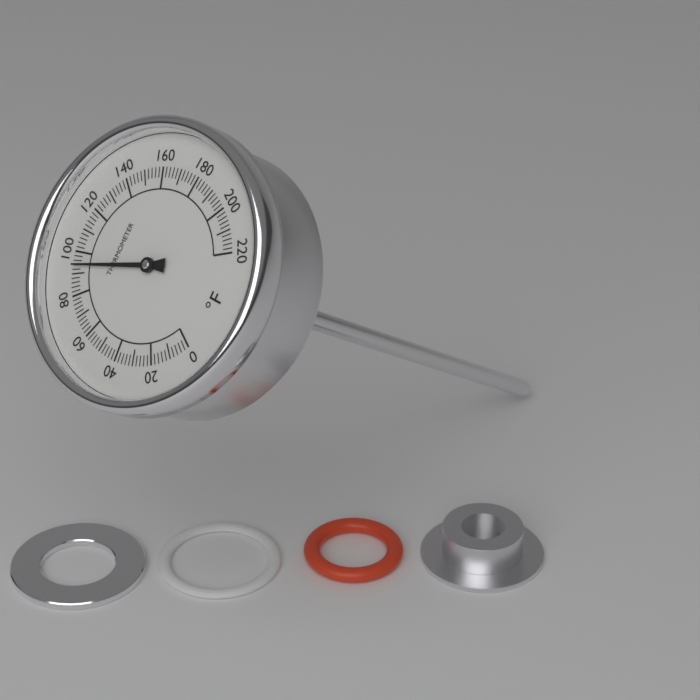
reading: 94 °F
